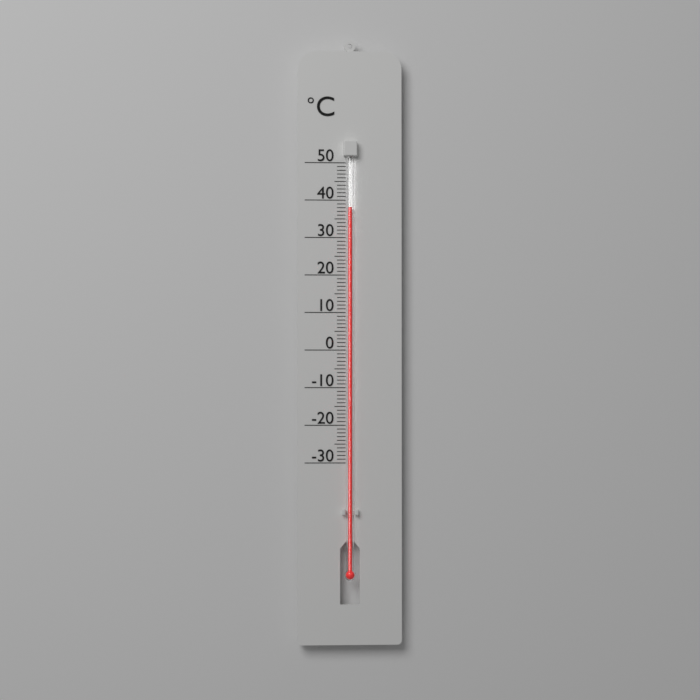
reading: 38 °C
